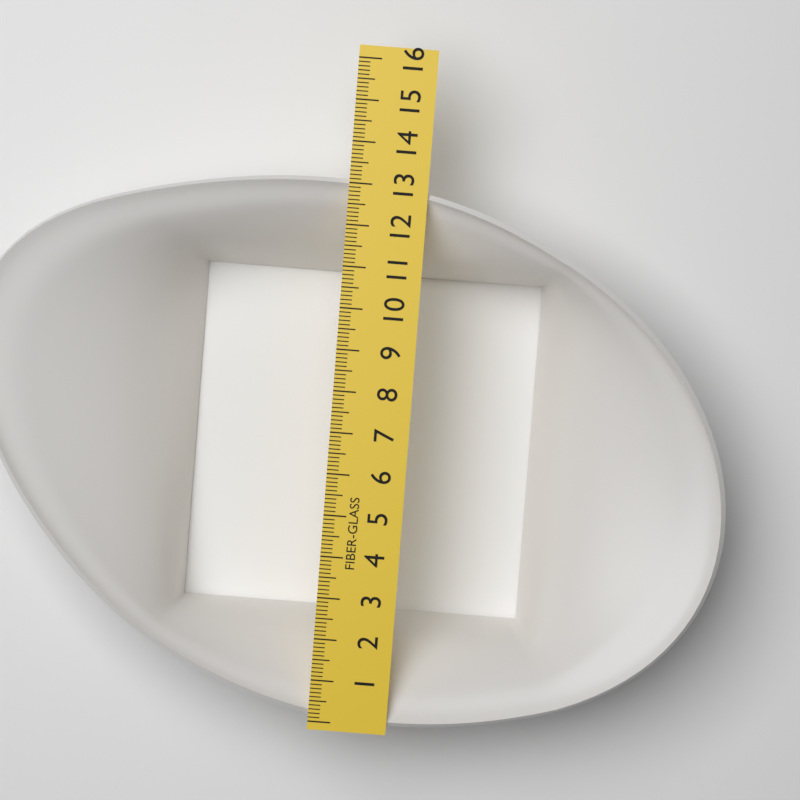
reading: 13.1 (no unit)
